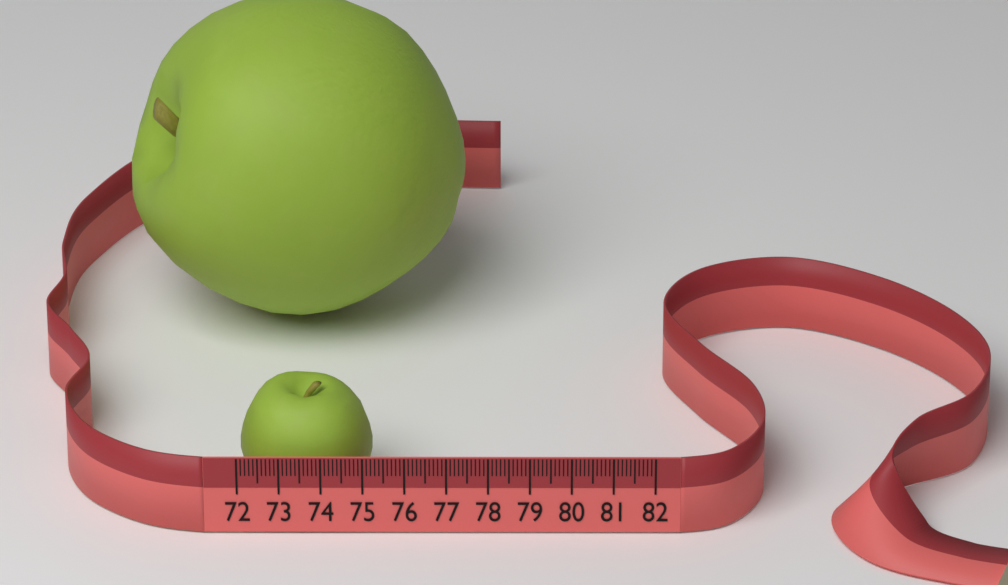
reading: 75.2 (no unit)
